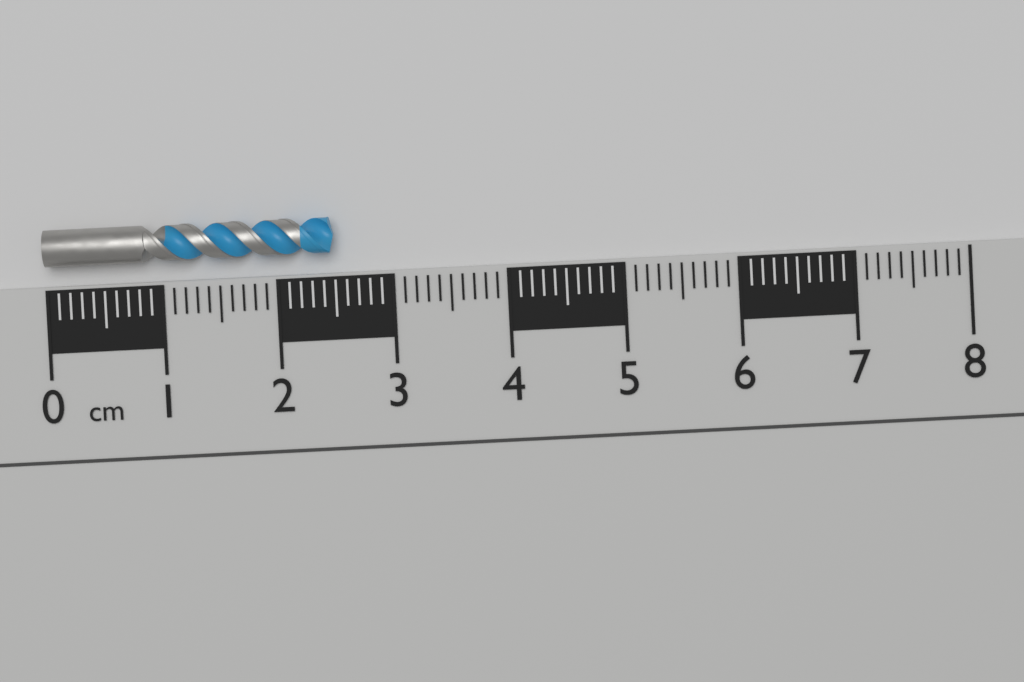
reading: 2.5 cm
